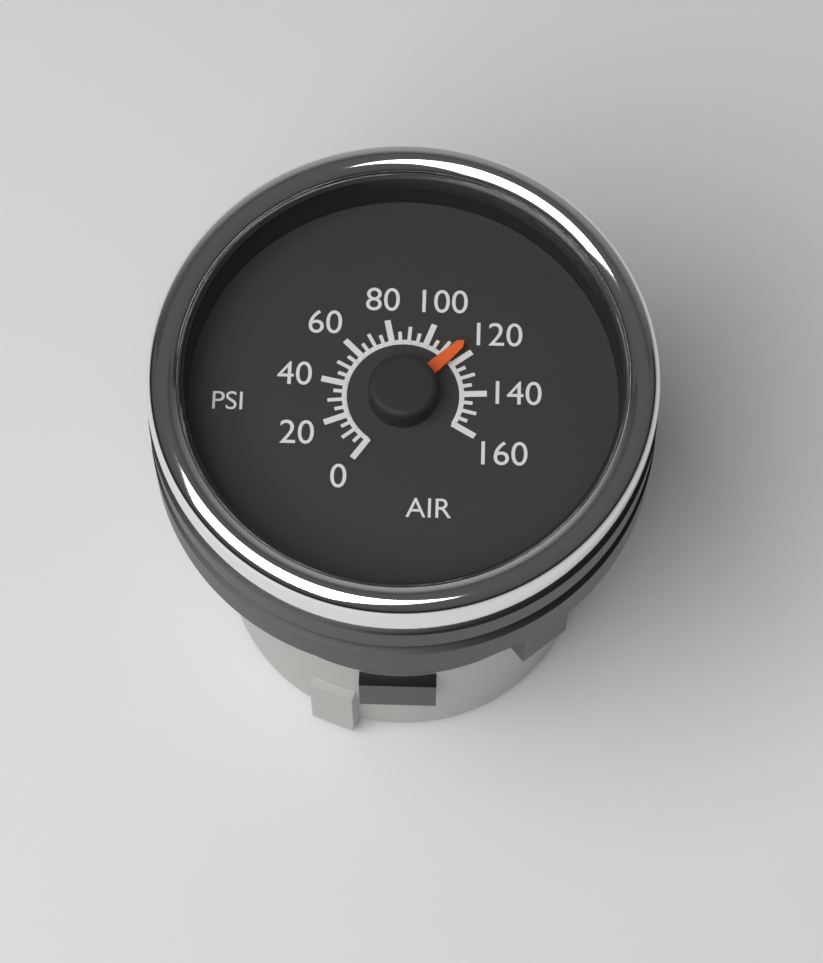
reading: 115 psi
